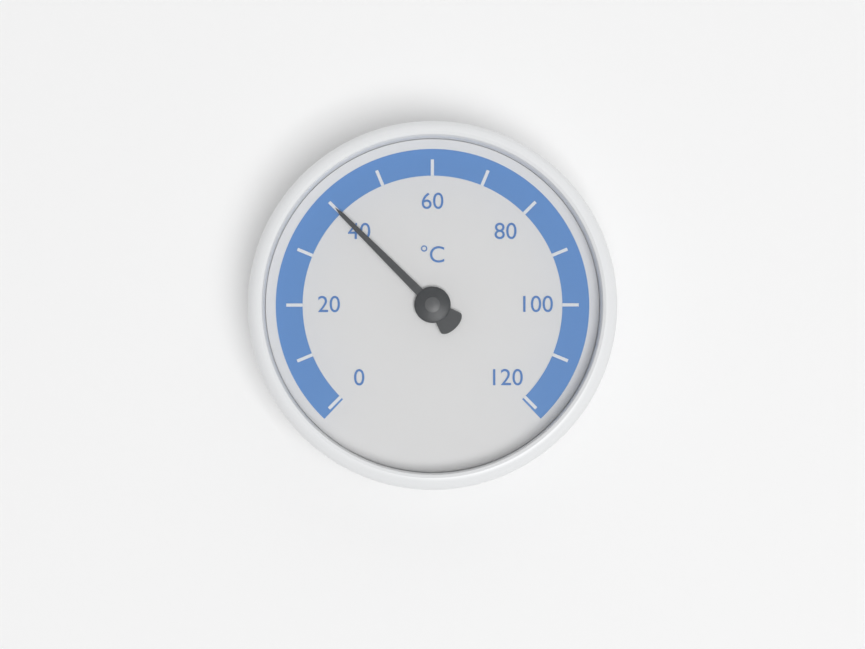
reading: 40 °C
